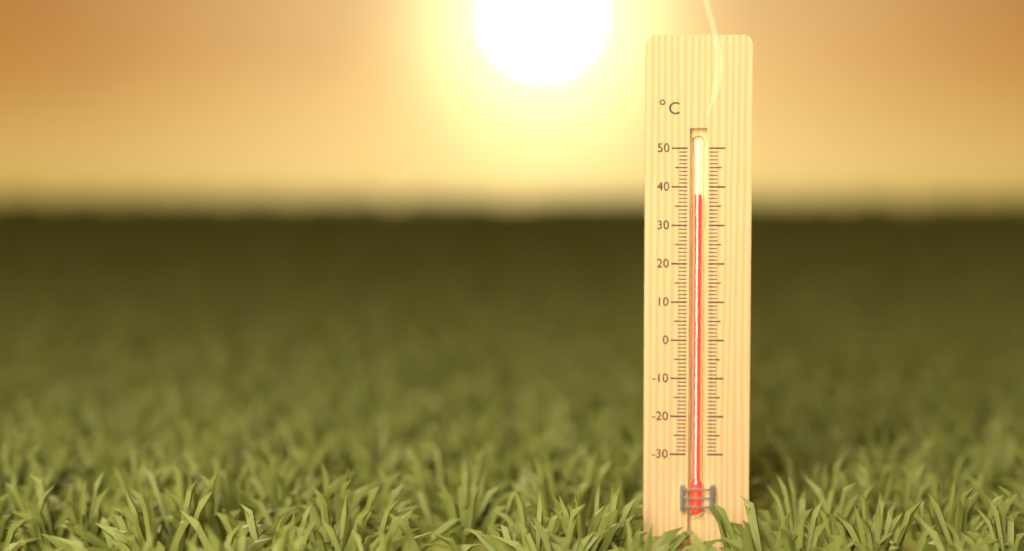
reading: 38 °C
